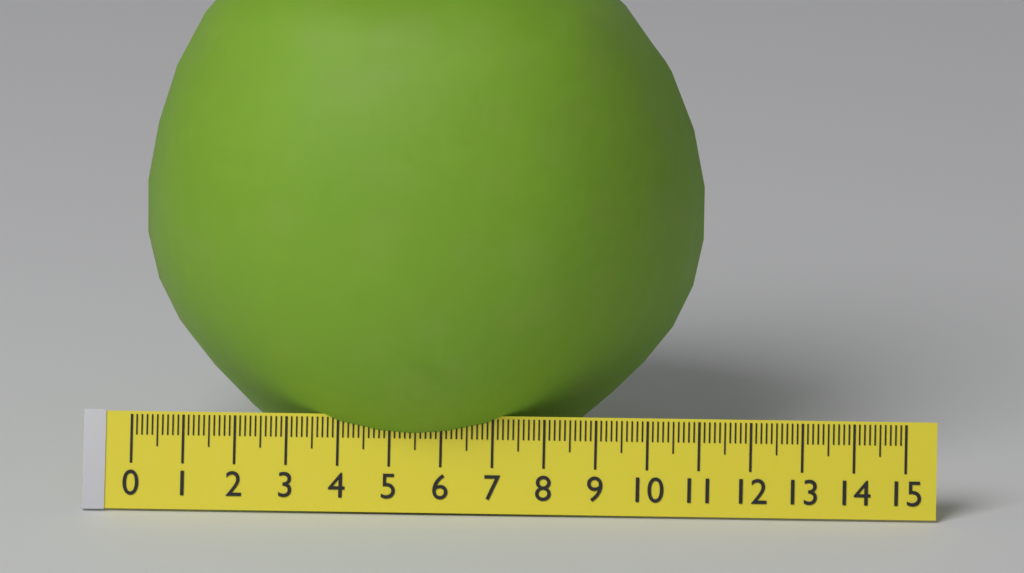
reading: 10.9 (no unit)
